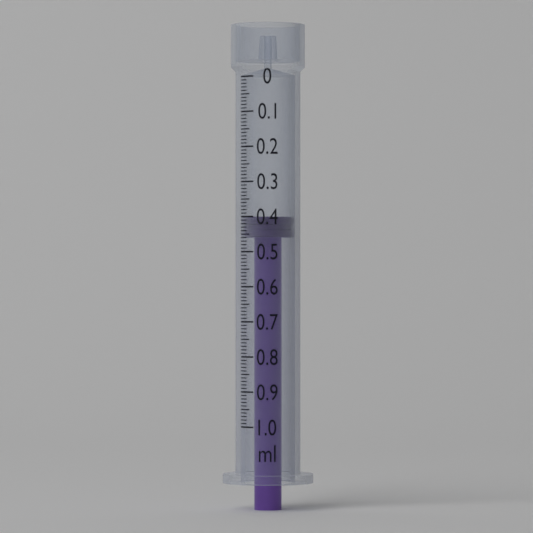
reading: 0.40 ml
